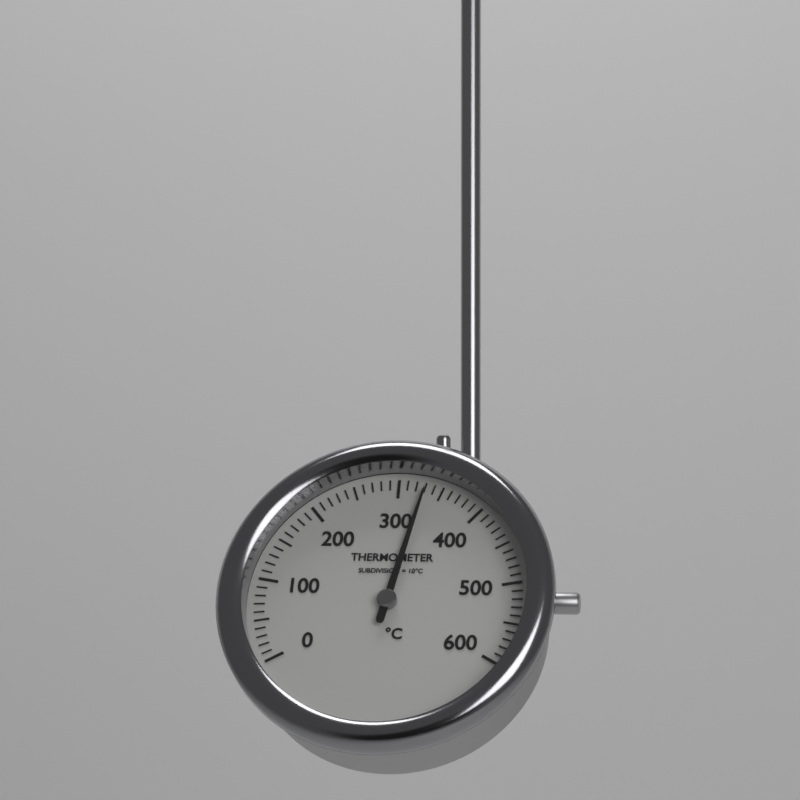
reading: 330 °C
